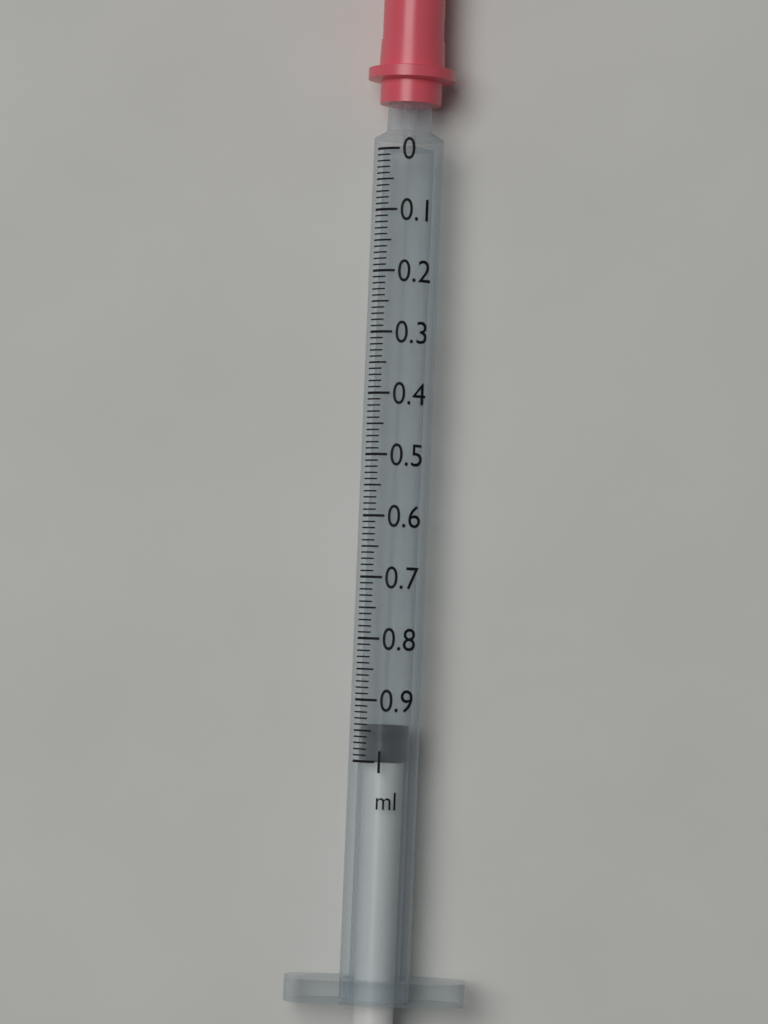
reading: 0.94 ml
